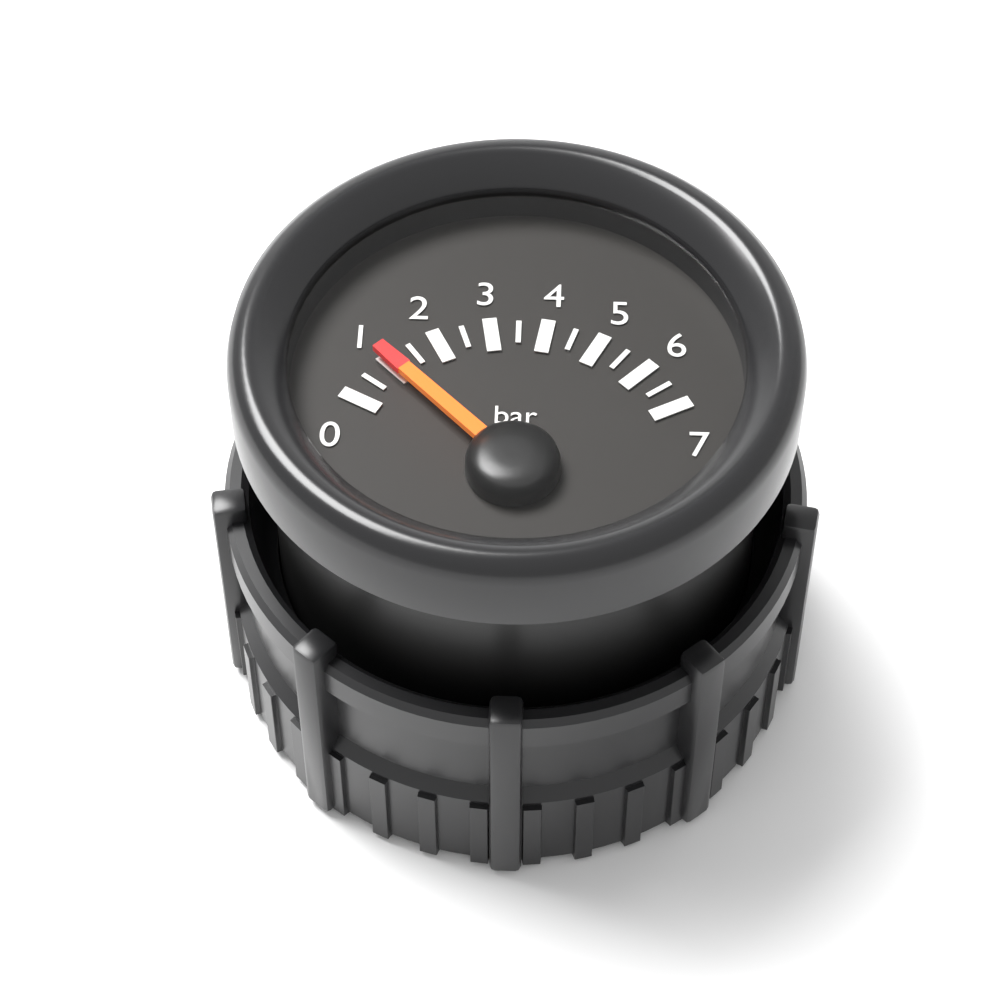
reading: 1.0 bar
